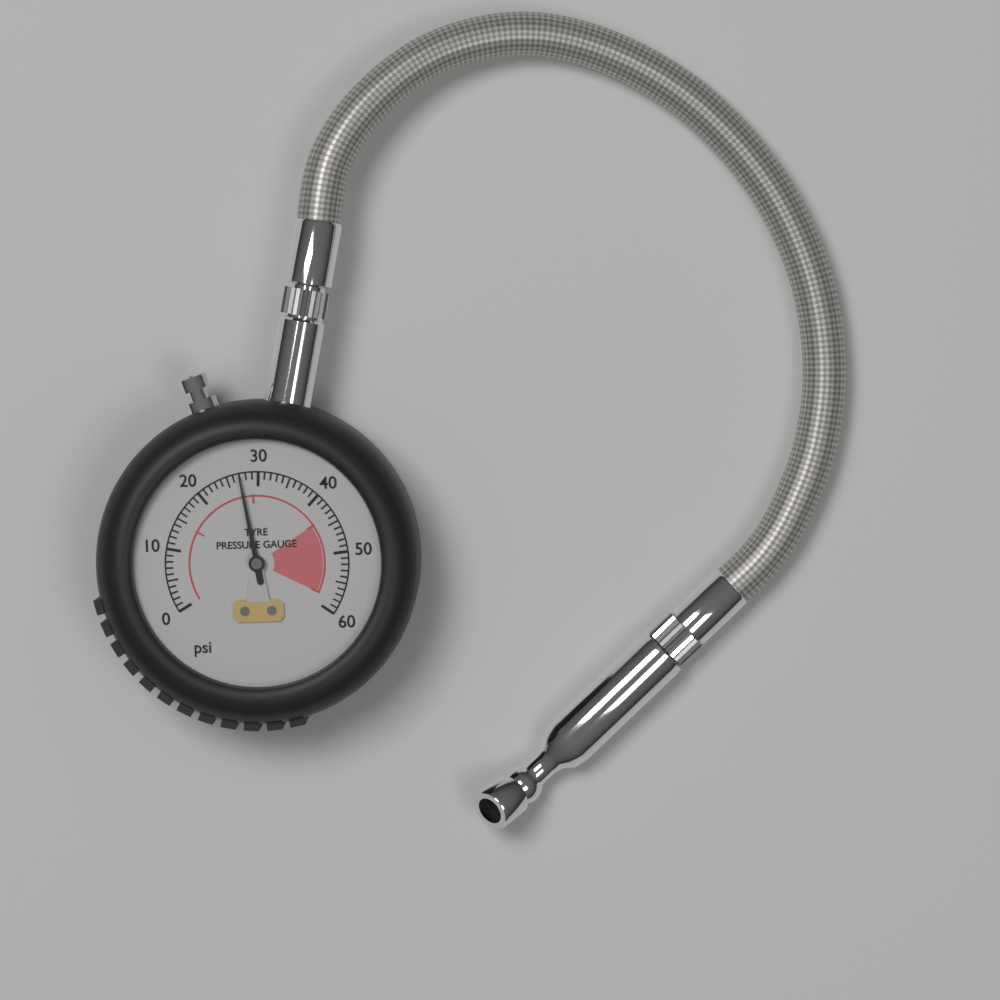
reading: 27 psi
